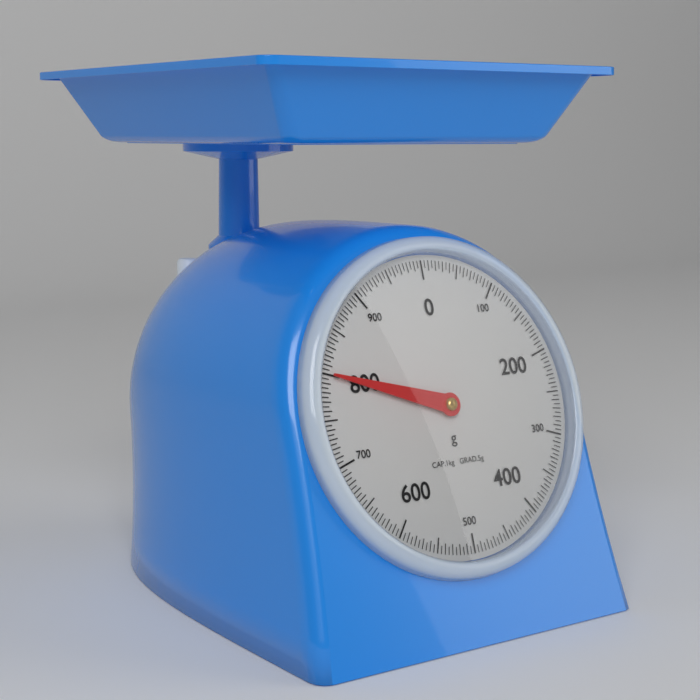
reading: 800 g
